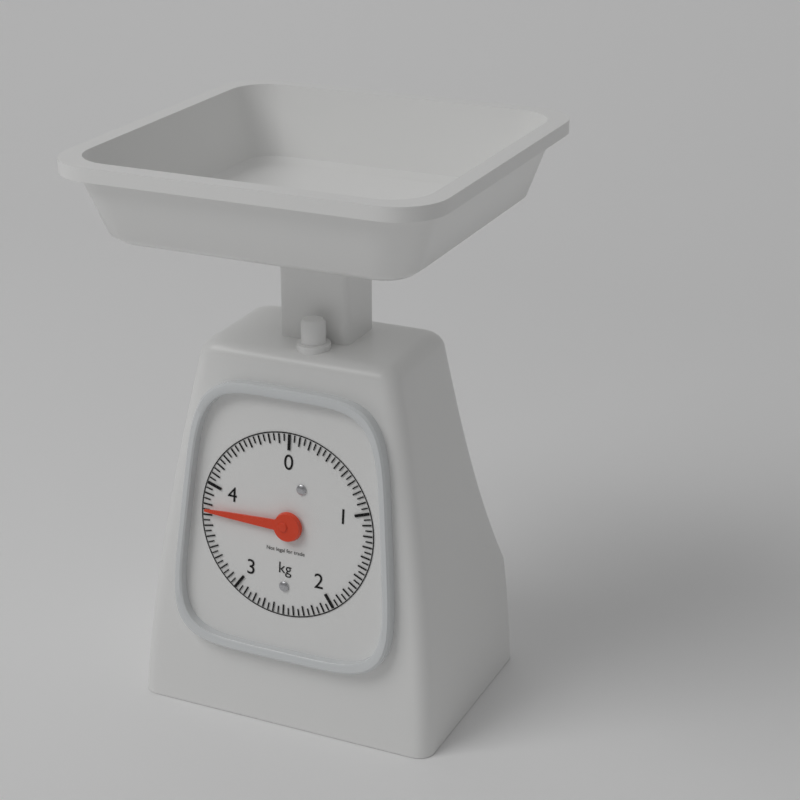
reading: 3.75 kg
